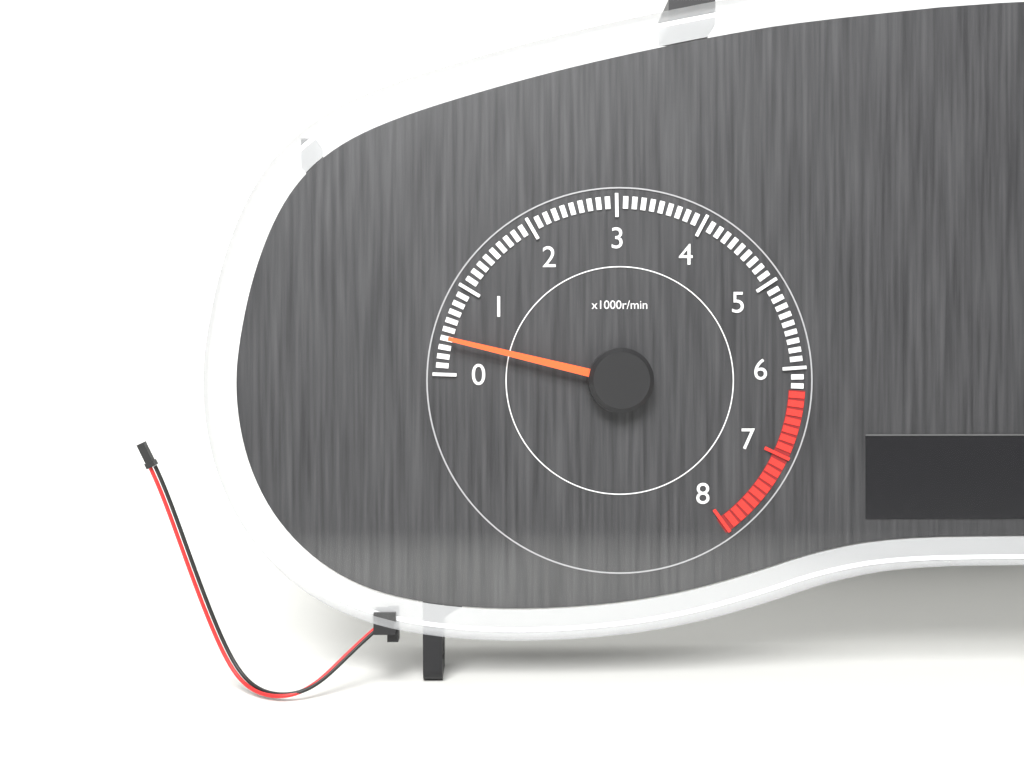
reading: 400 r/min
